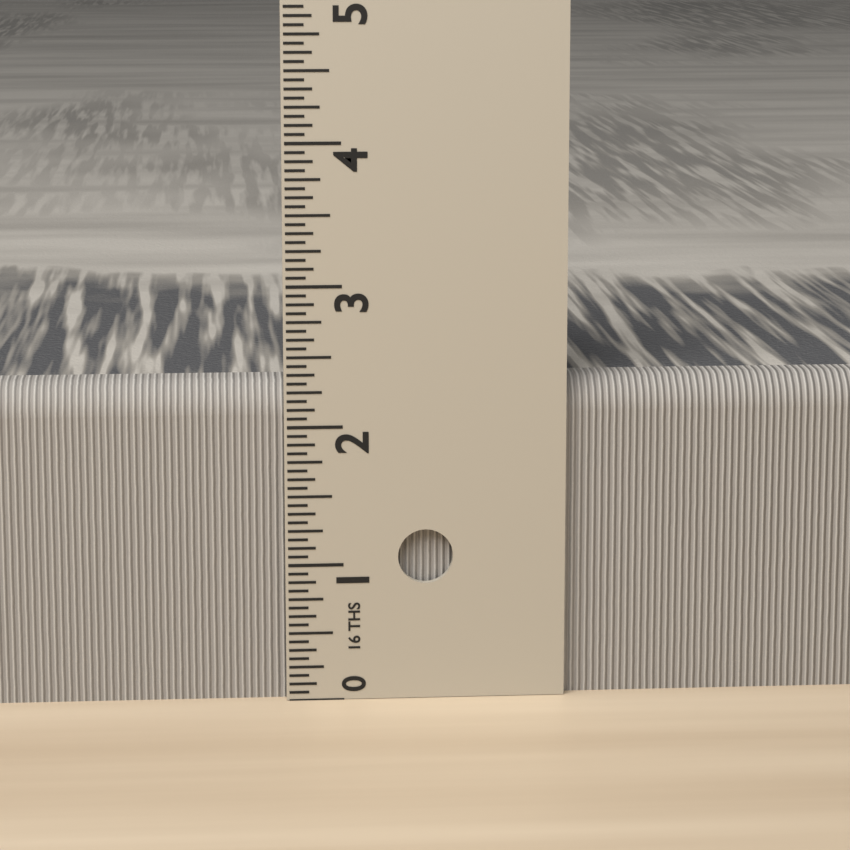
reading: 2.3125 in
